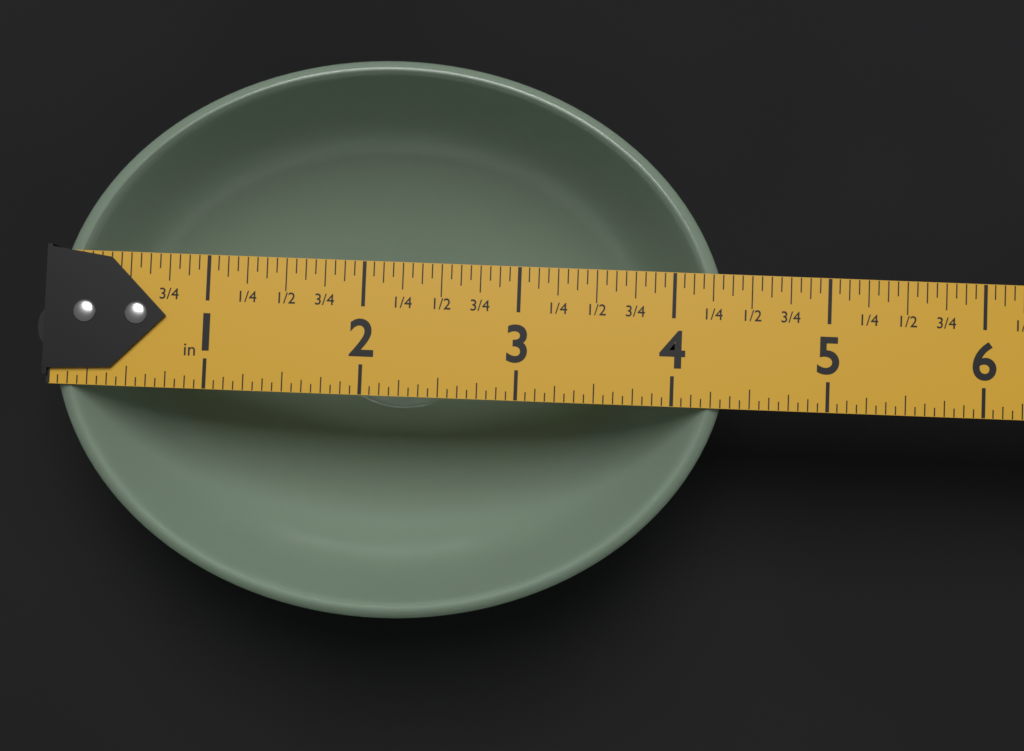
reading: 4.3750 in
